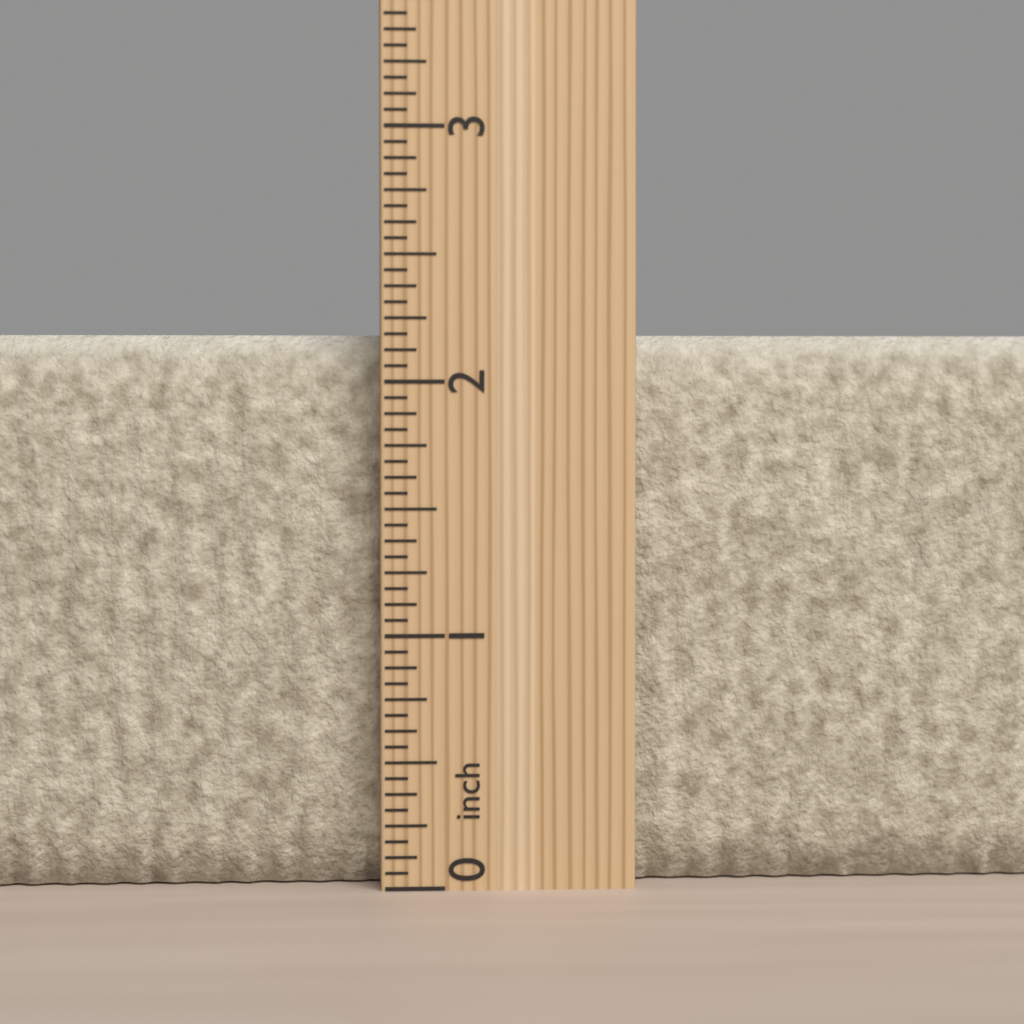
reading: 2.1875 inch
